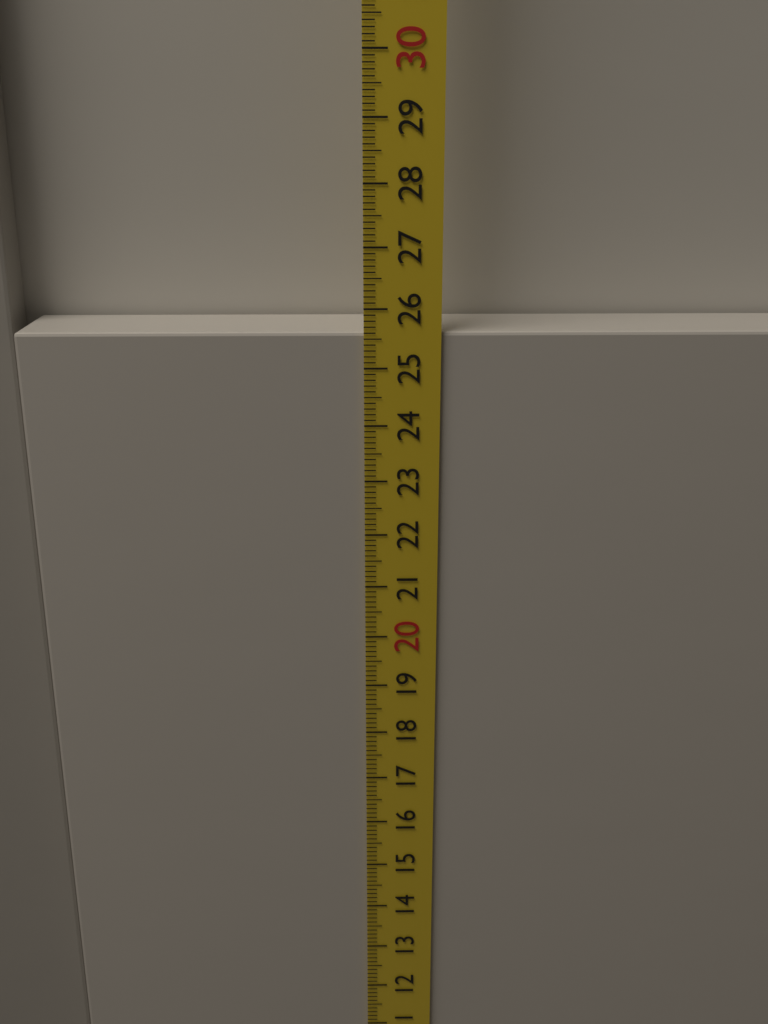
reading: 25.6 cm
